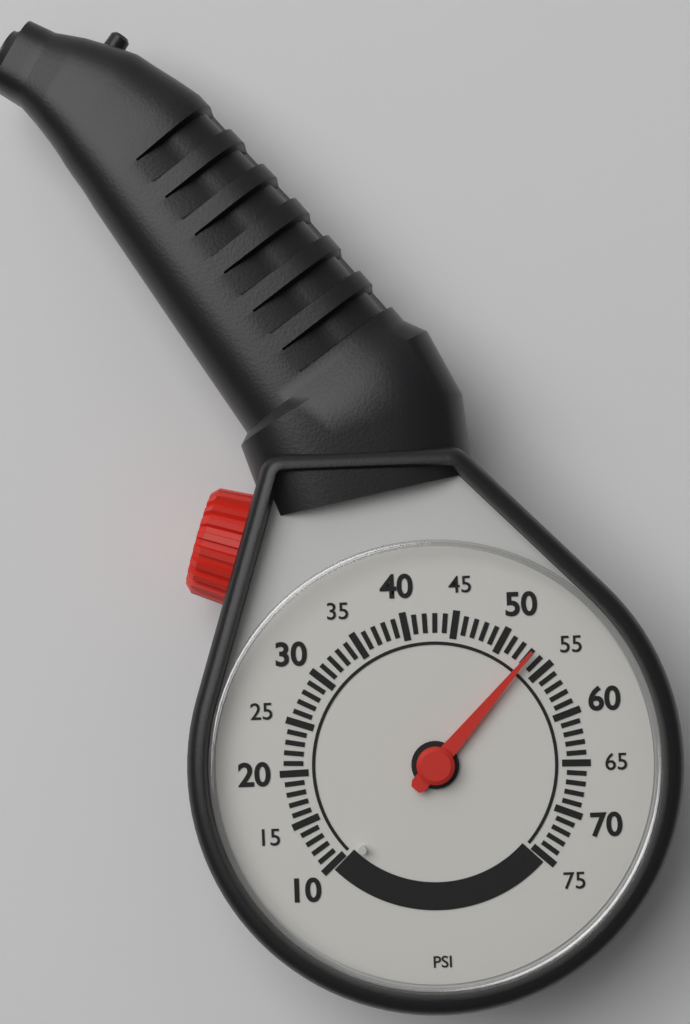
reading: 53 psi
